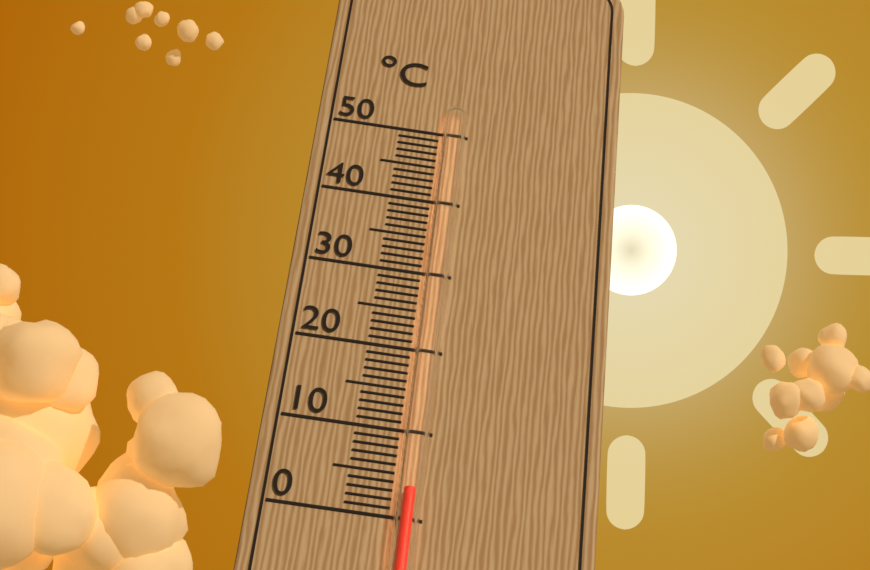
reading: 3 °C
